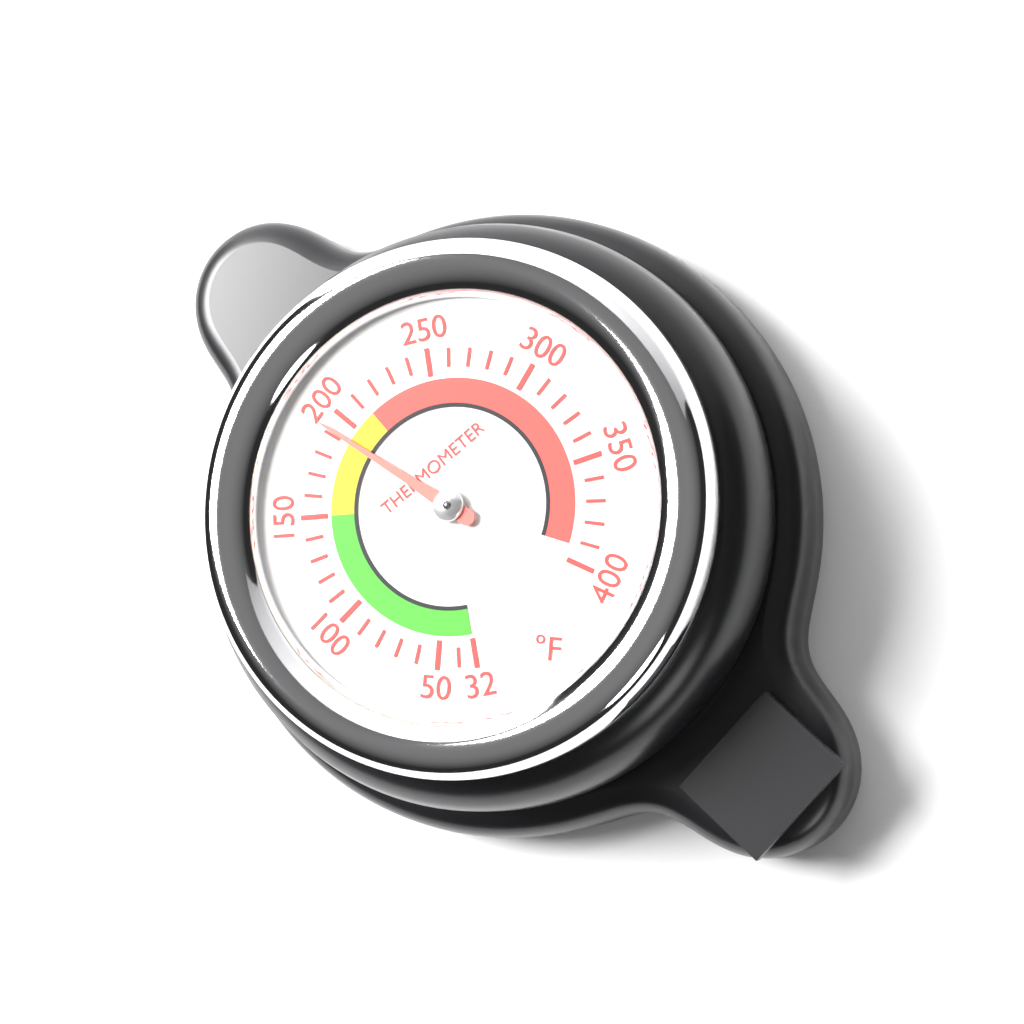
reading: 192 °F
